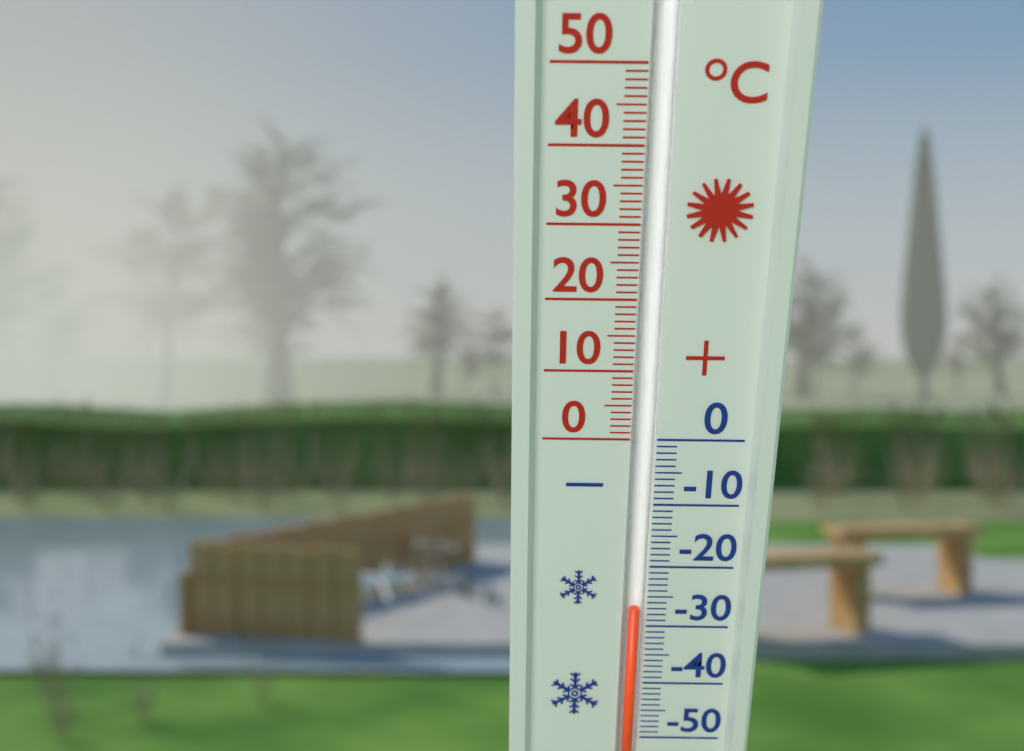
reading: -27 °C
